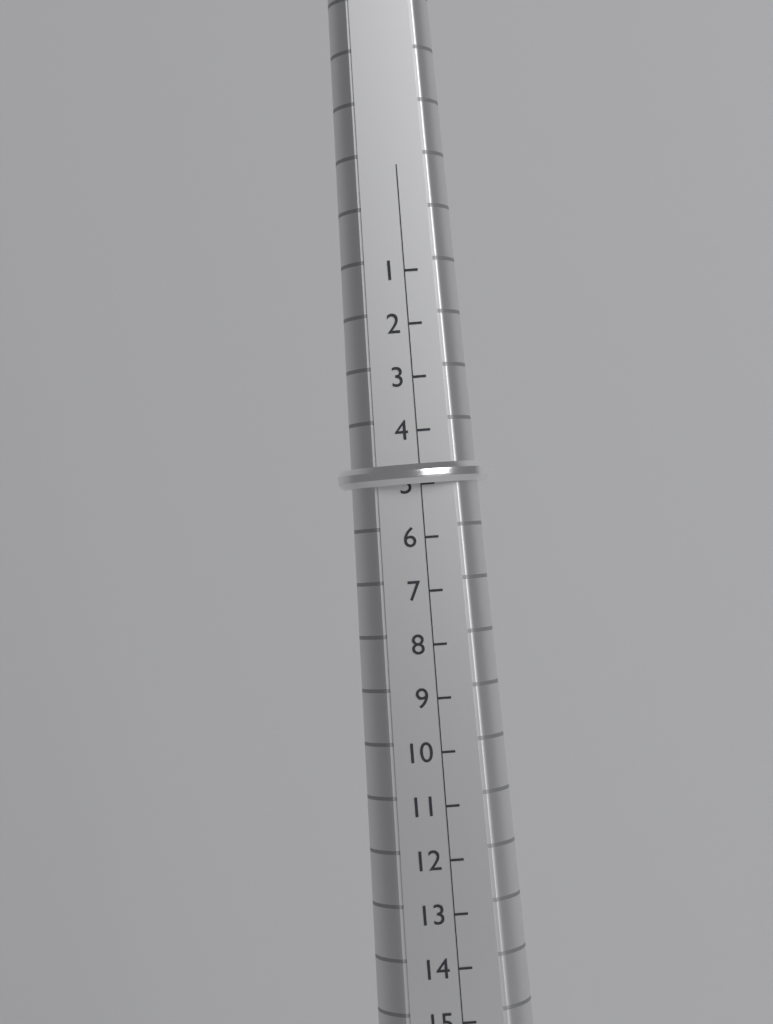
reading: 5 (no unit)
